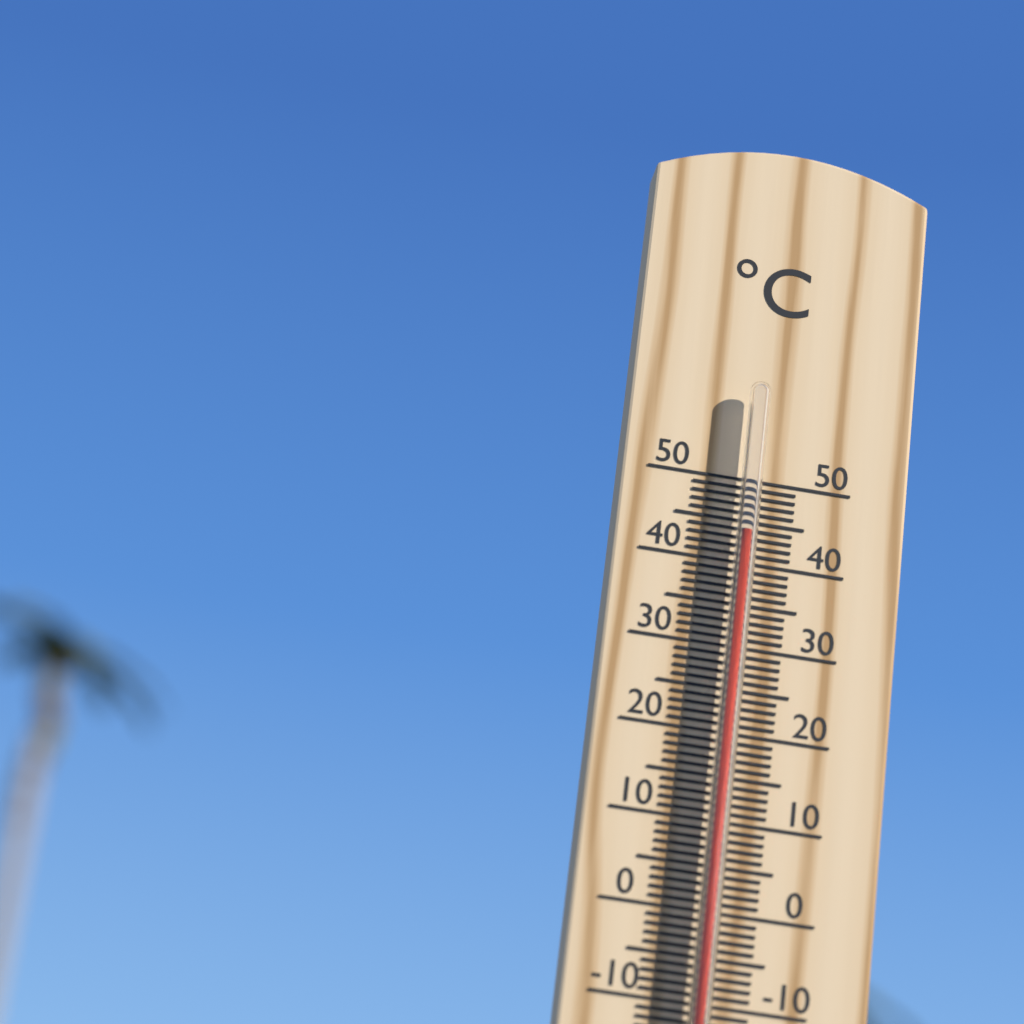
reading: 43 °C
